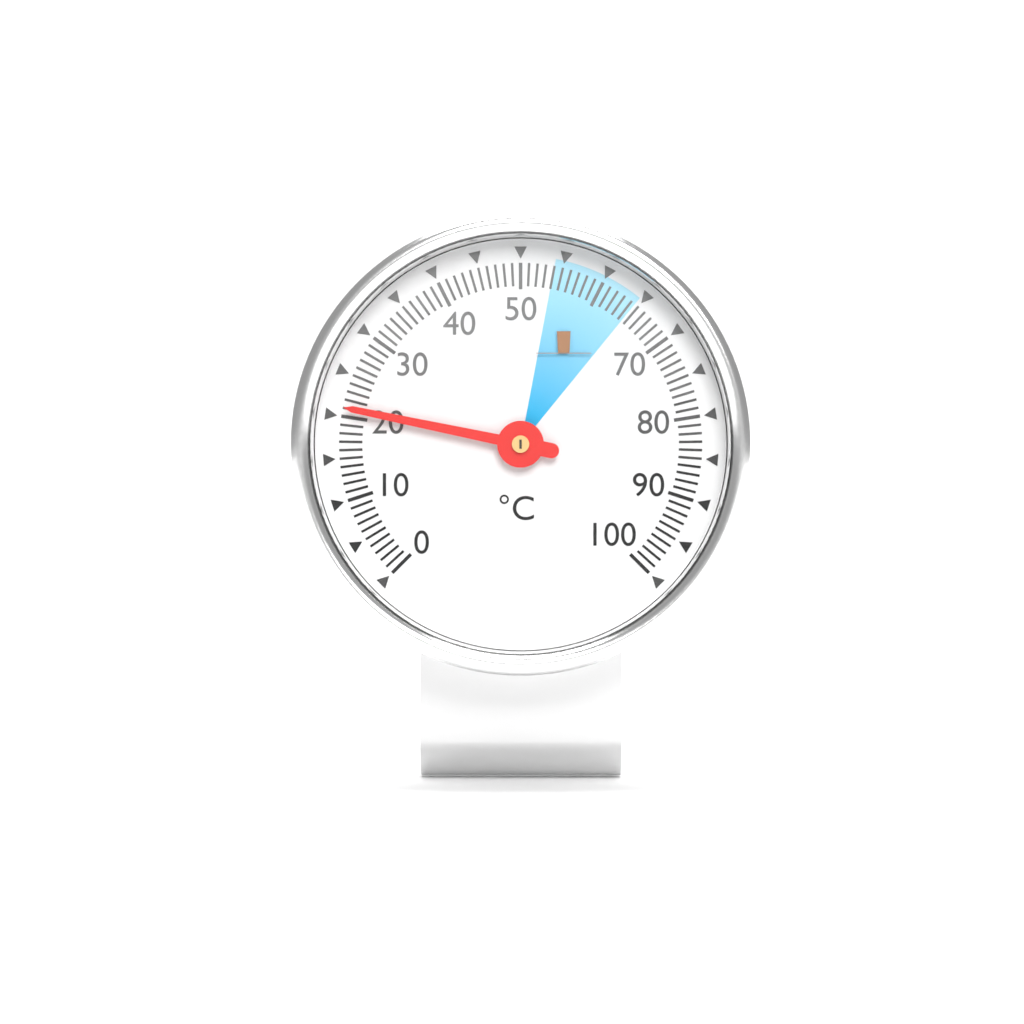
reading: 21 °C
